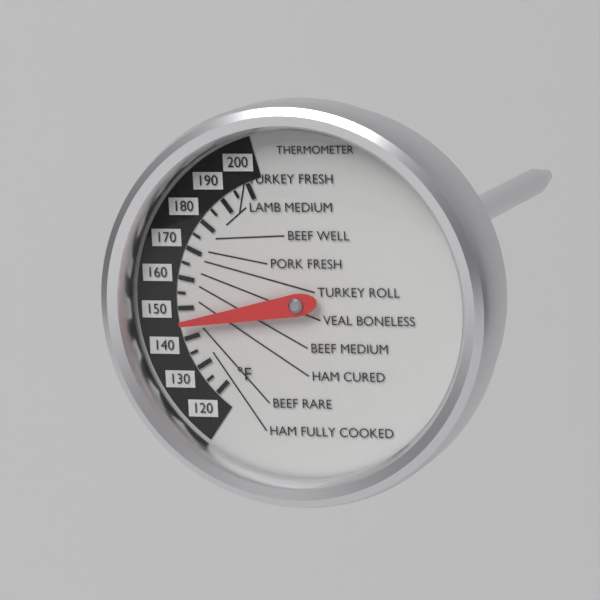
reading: 145 °F
